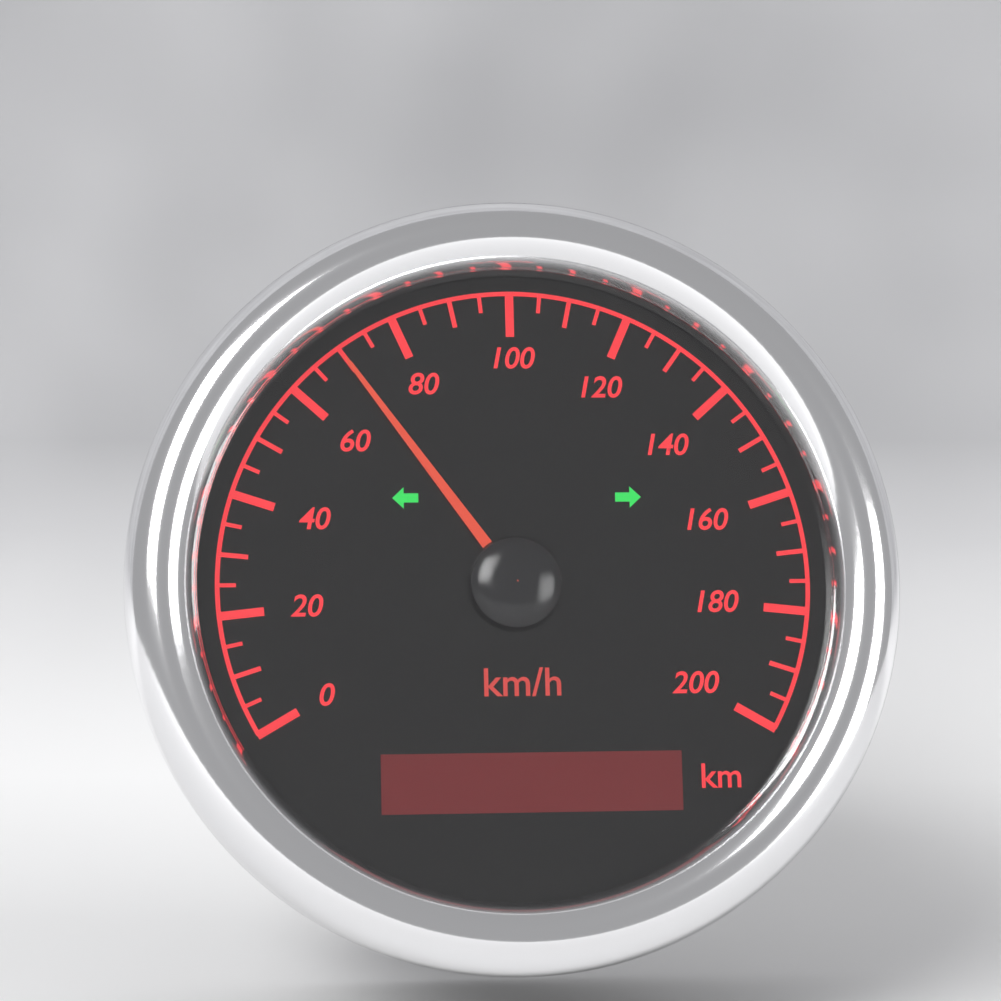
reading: 70 km/h
